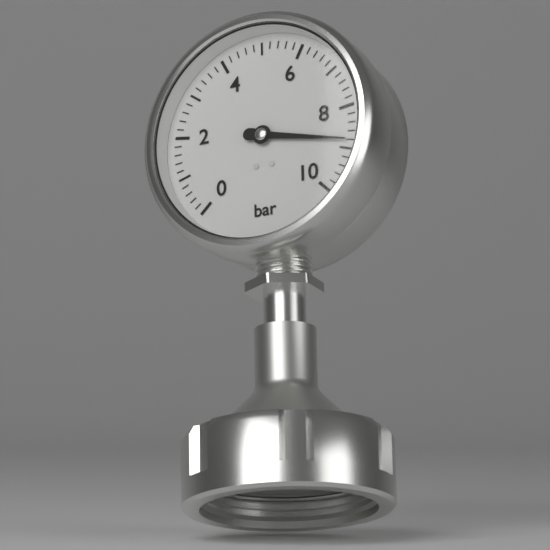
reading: 8.8 bar
